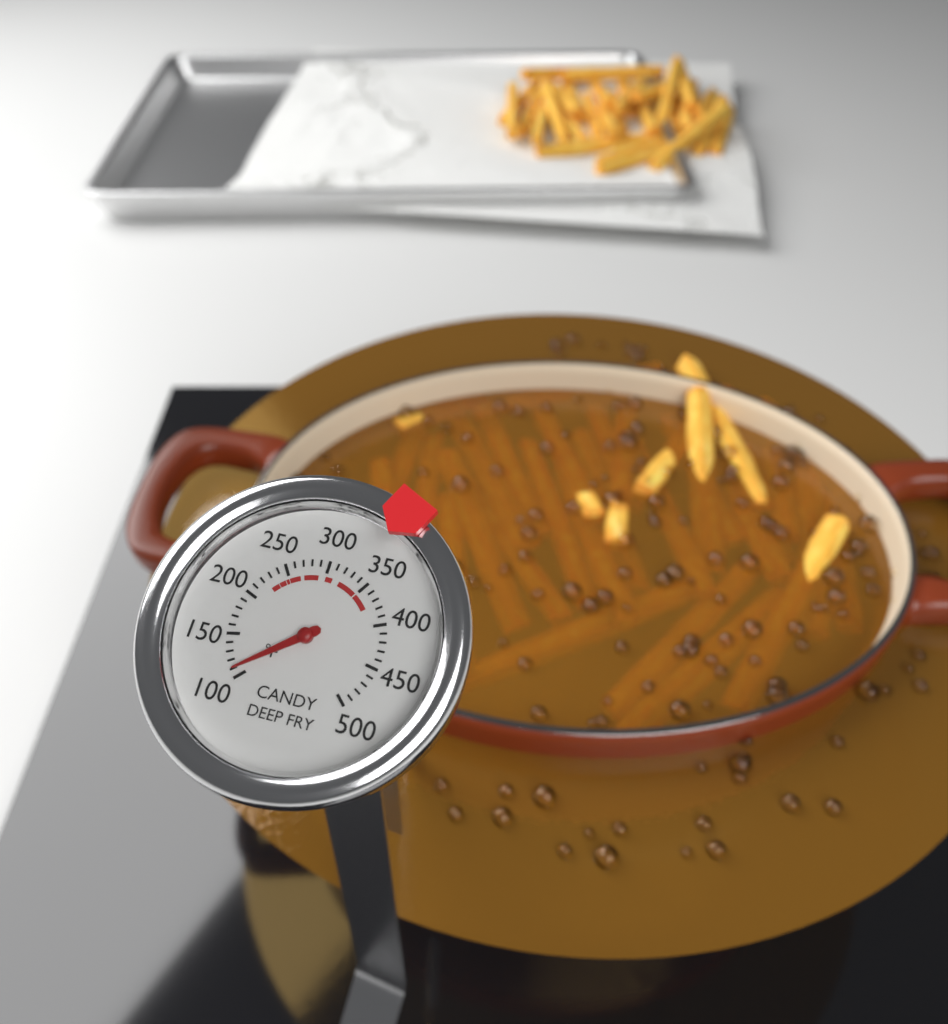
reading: 110 °F
